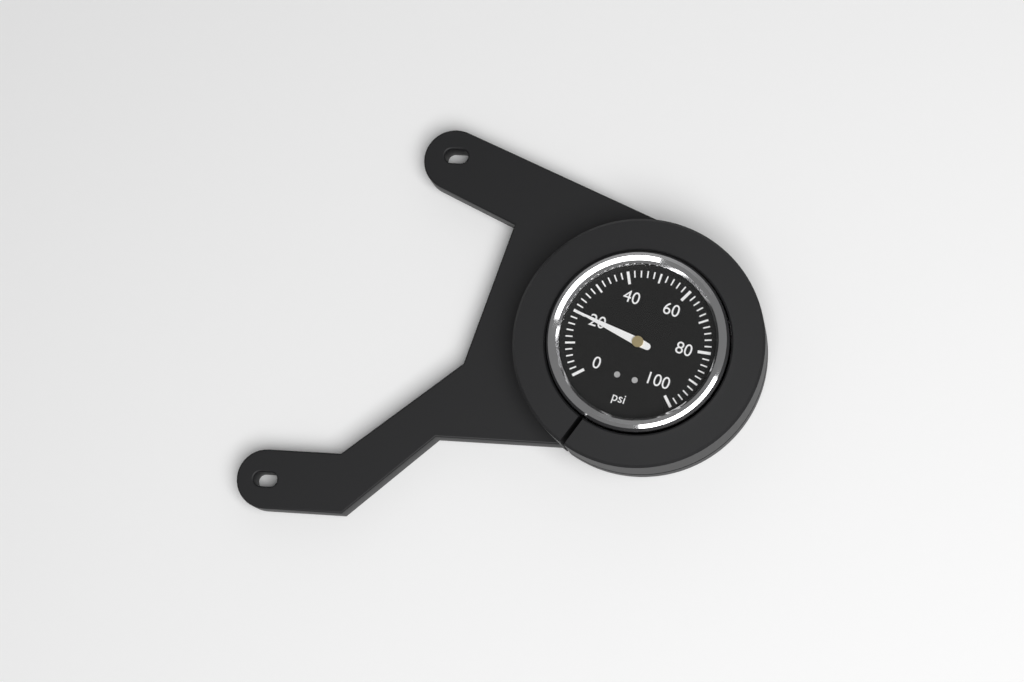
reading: 20 psi
